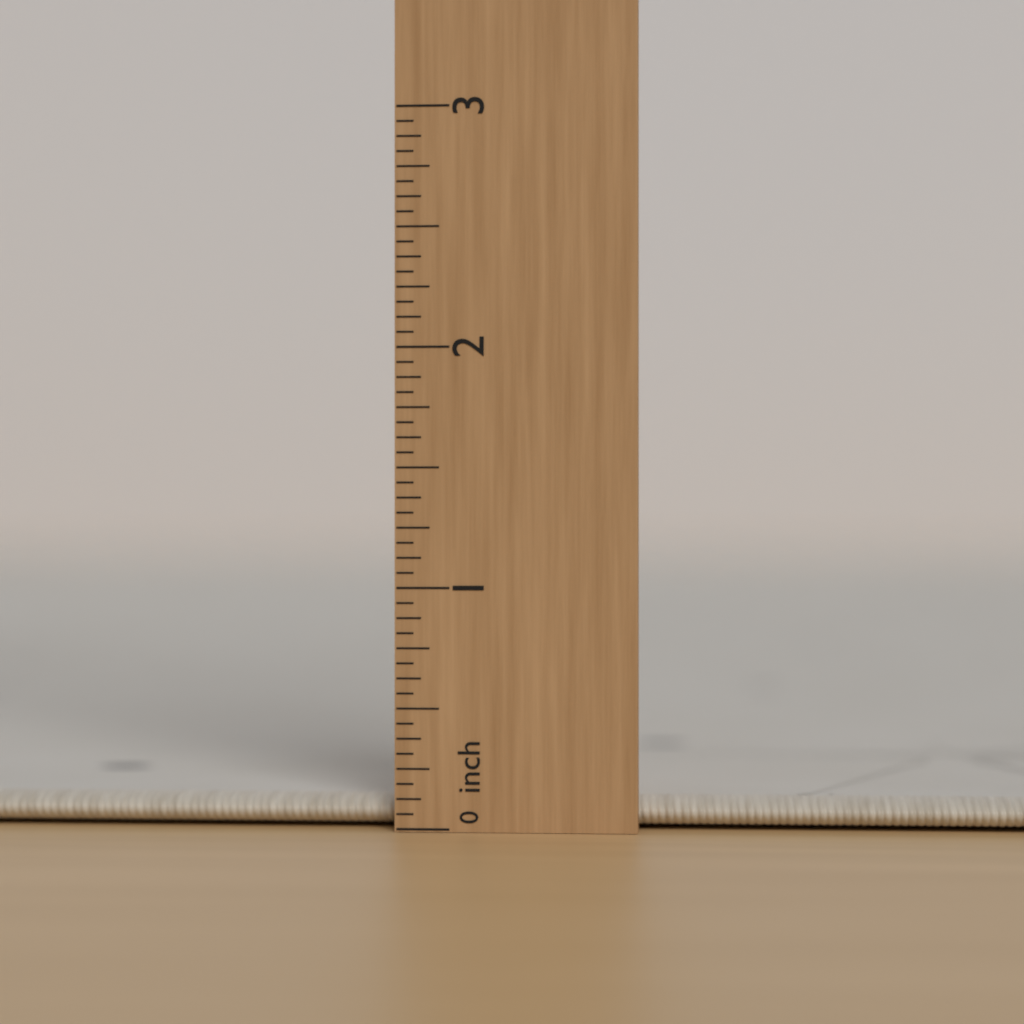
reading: 0.1250 inch
